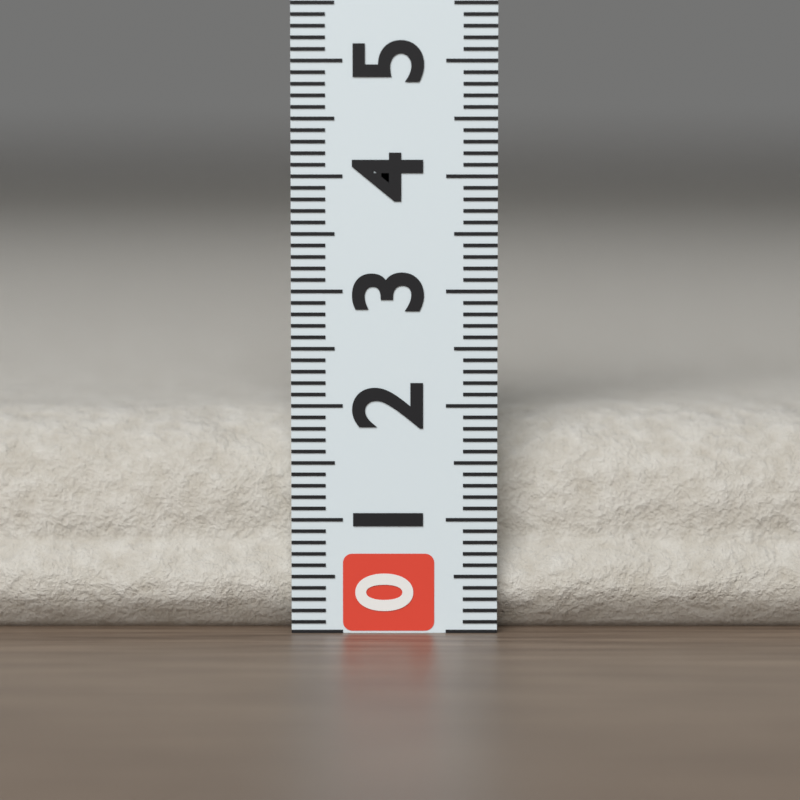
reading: 1.9 (no unit)
